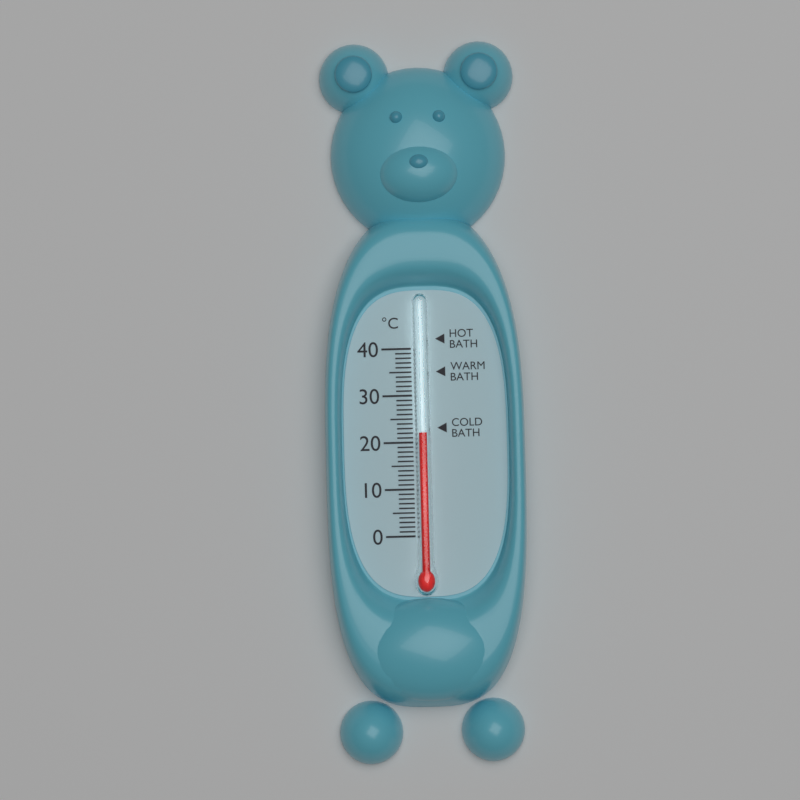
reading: 22 °C
